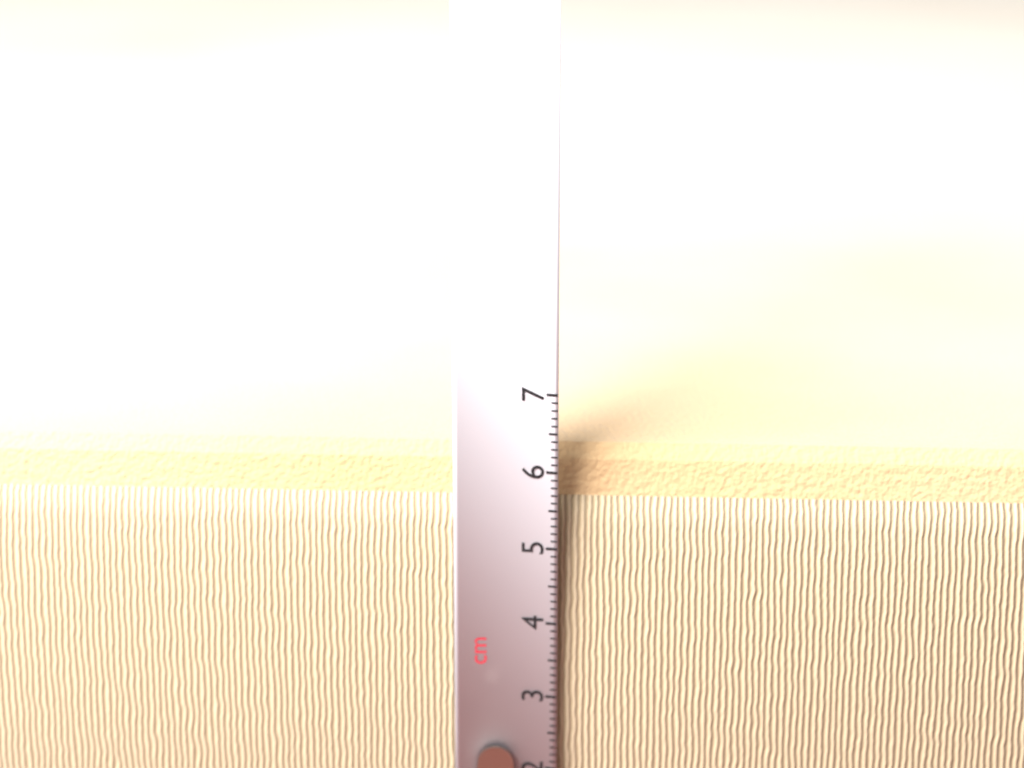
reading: 6.2 cm
